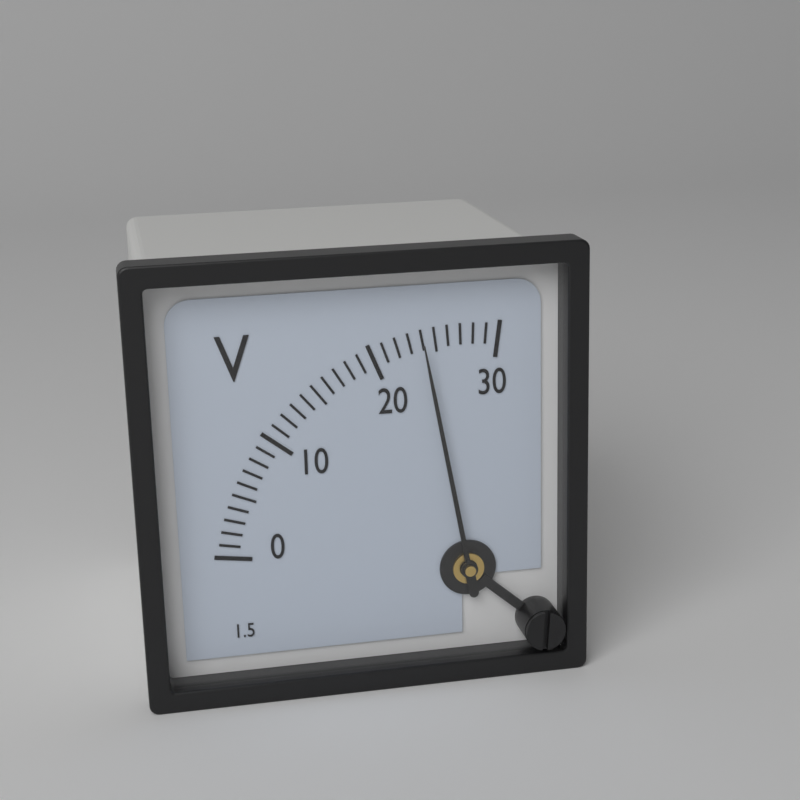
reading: 24 V
